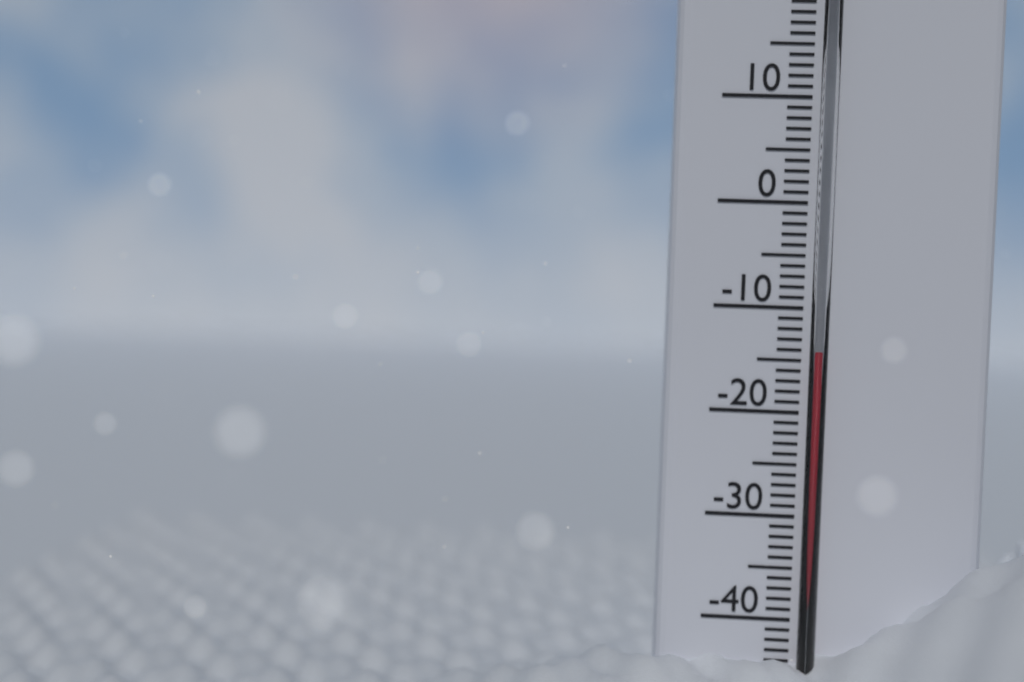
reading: -14 °C
